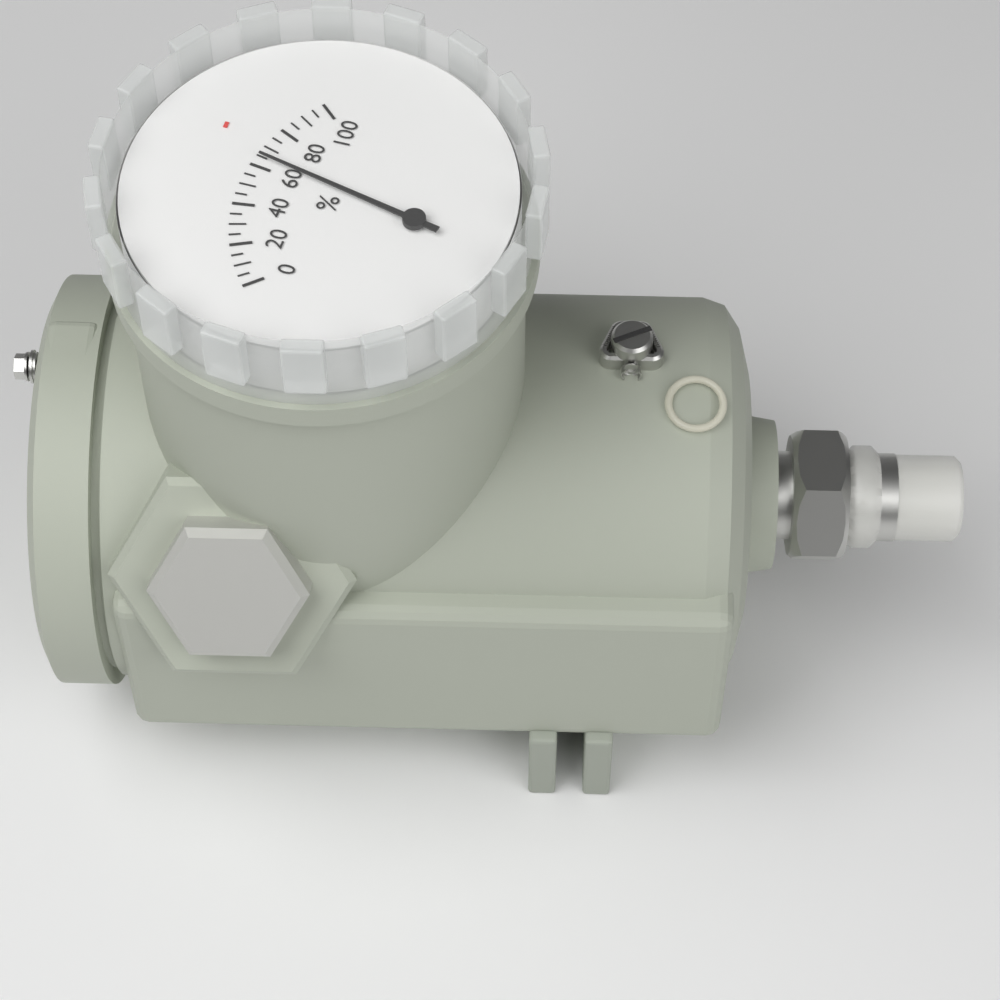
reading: 65 %
